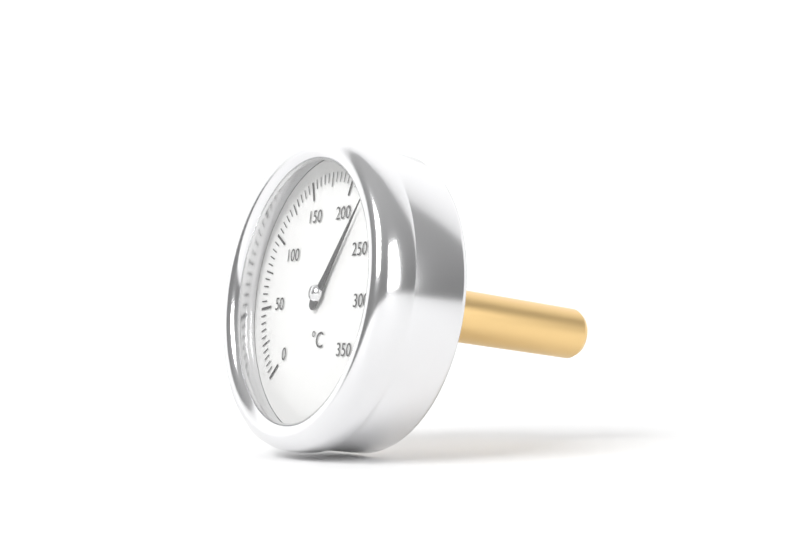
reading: 220 °C
